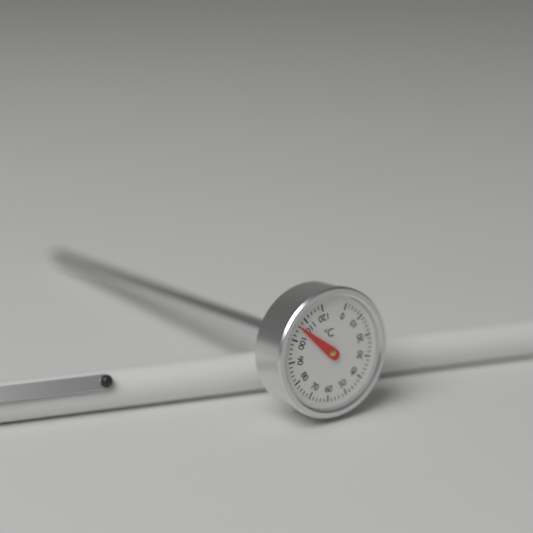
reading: 106 °C
